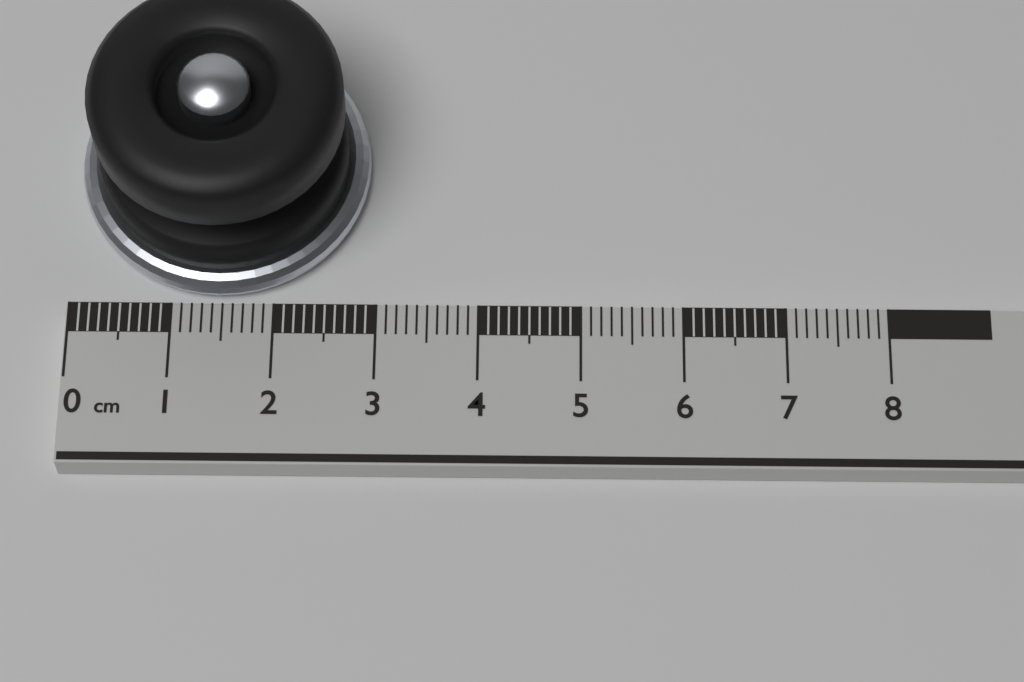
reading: 2.9 cm
